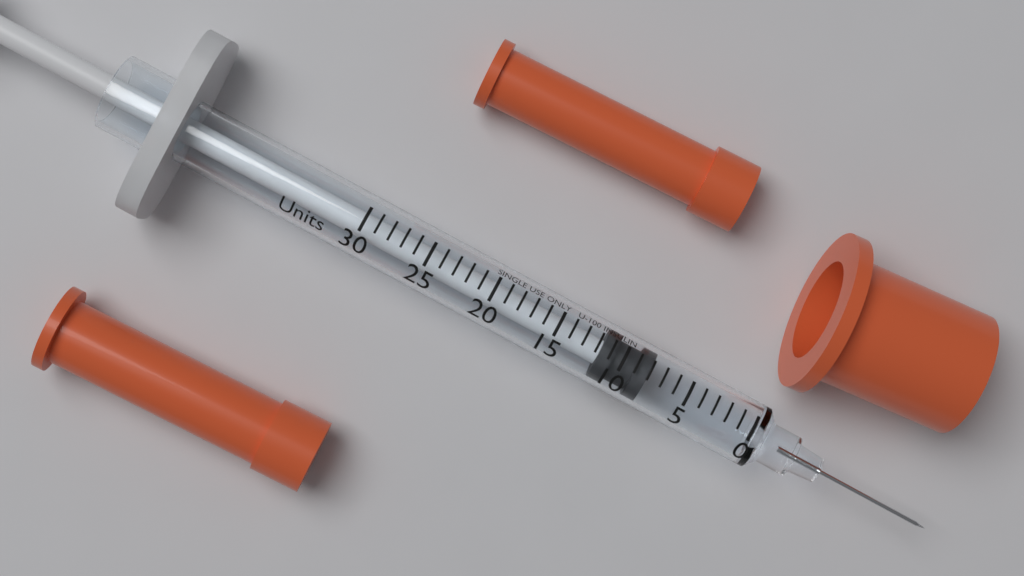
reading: 8 Units
